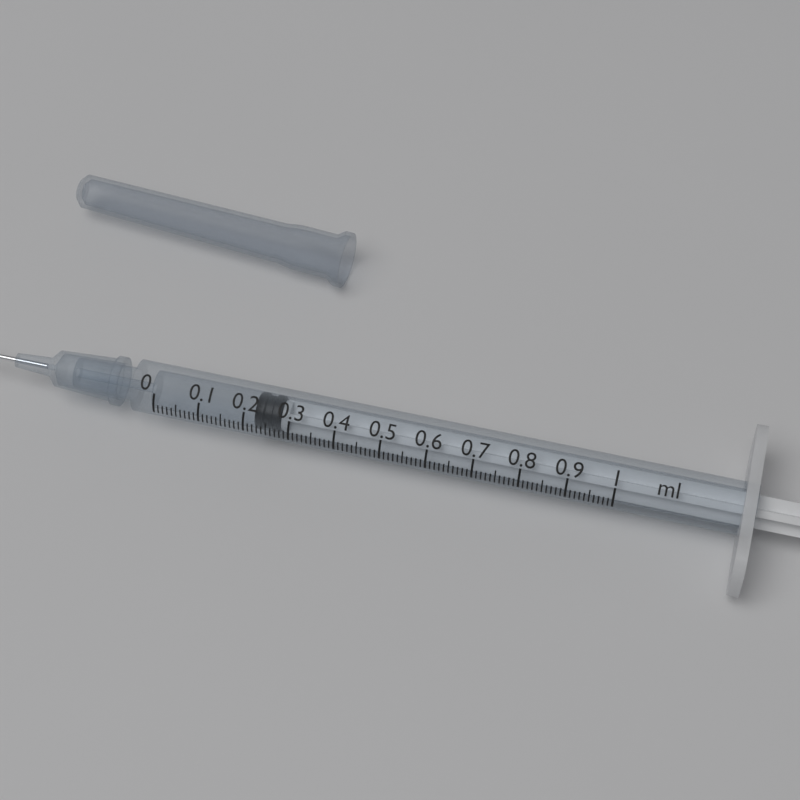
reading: 0.22 ml
